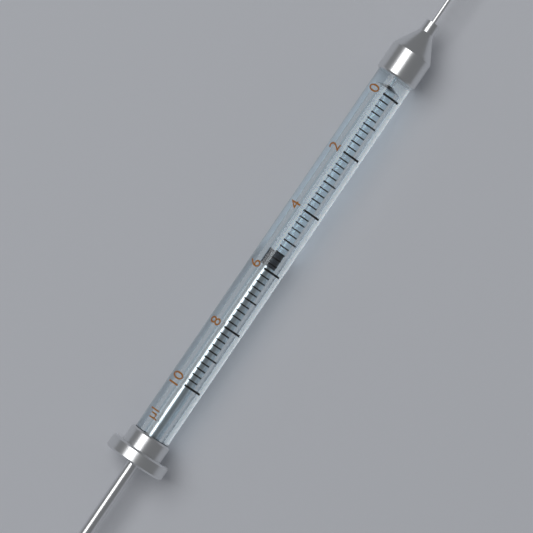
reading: 5.4 µl
